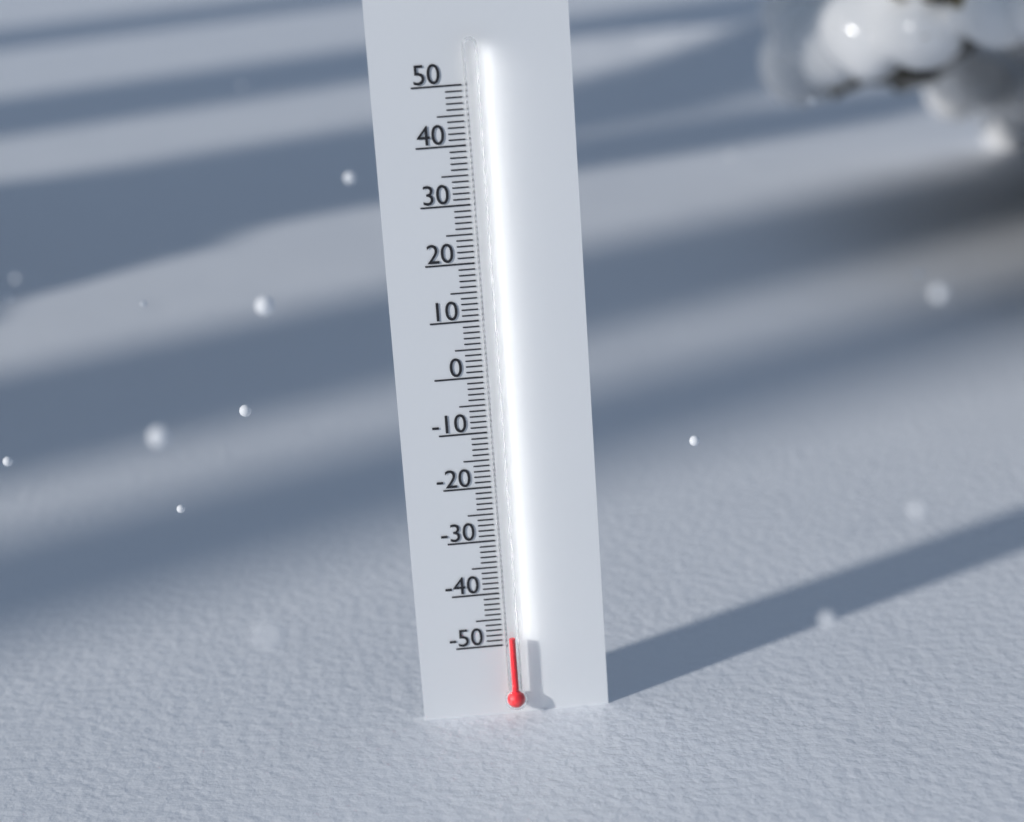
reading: -48 (no unit)
